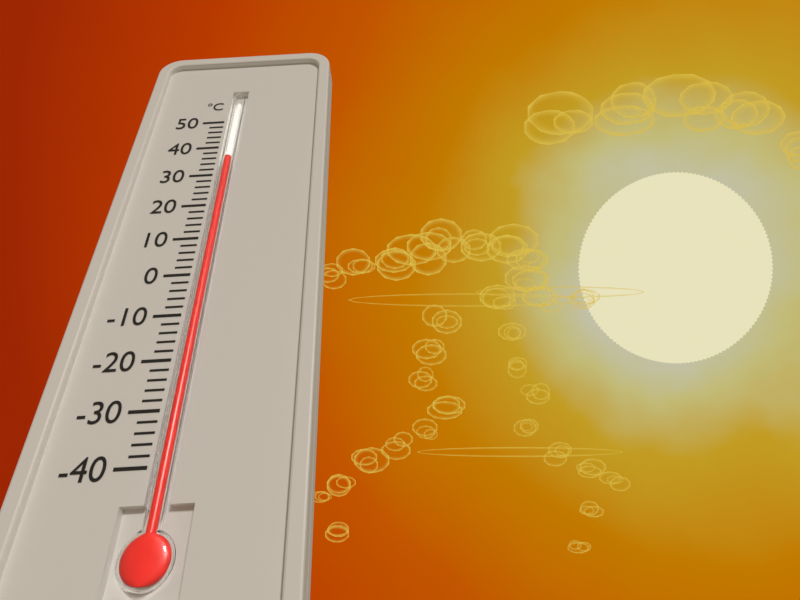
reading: 36 °C
